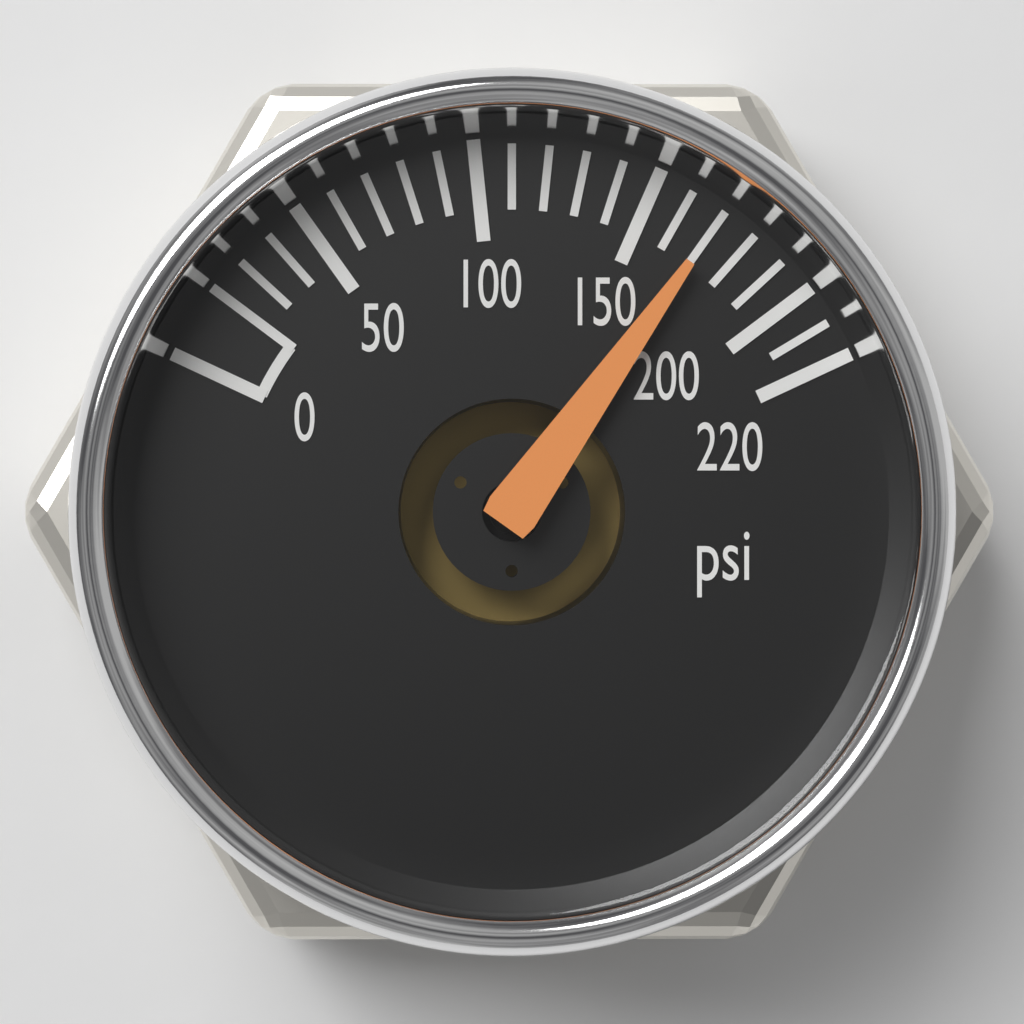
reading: 170 psi
